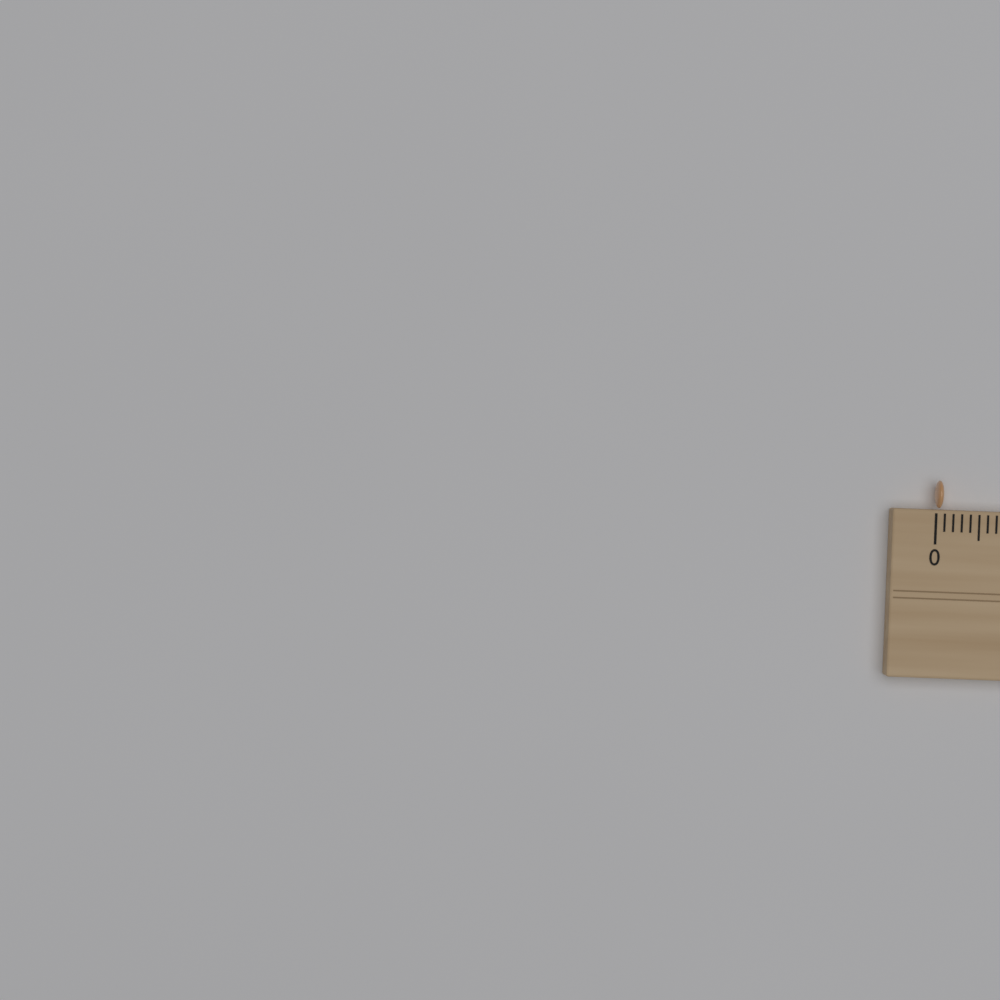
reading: 0.1 cm
